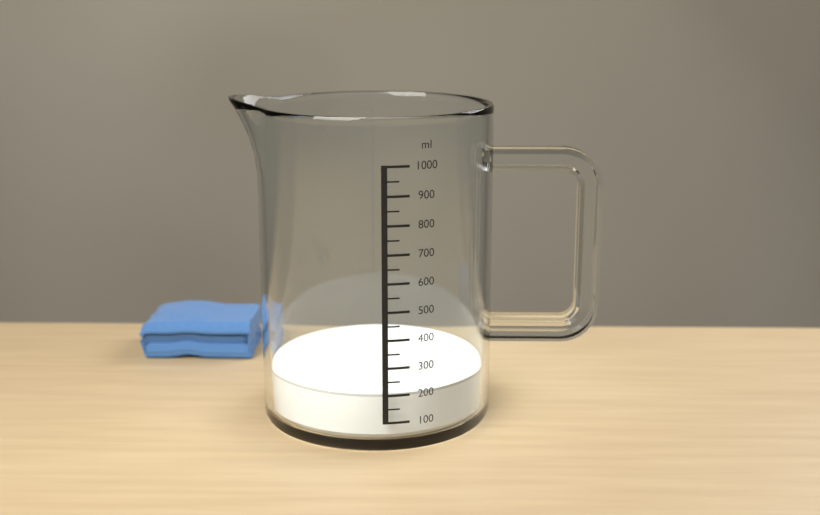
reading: 200 ml
